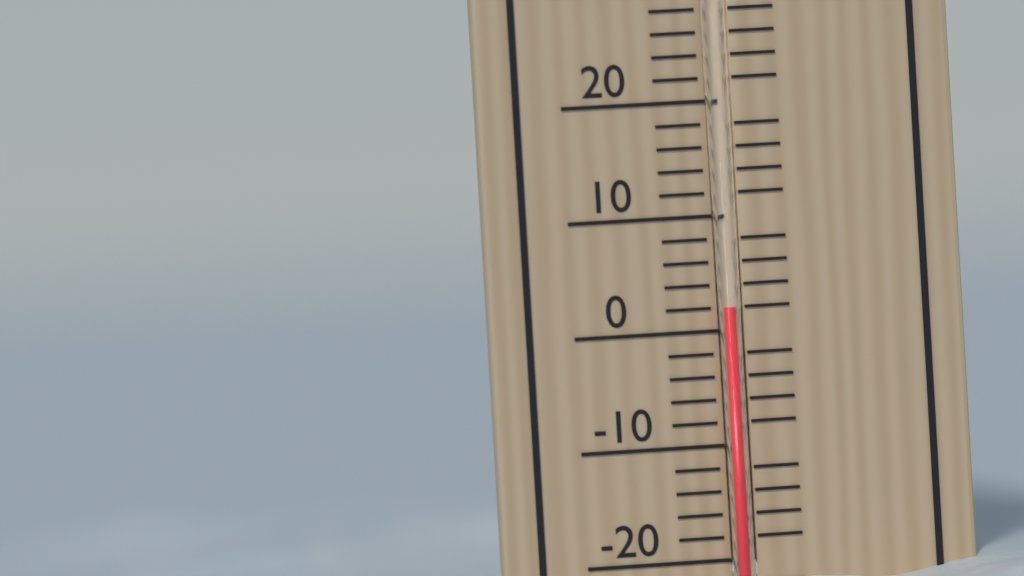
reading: 2 °C
